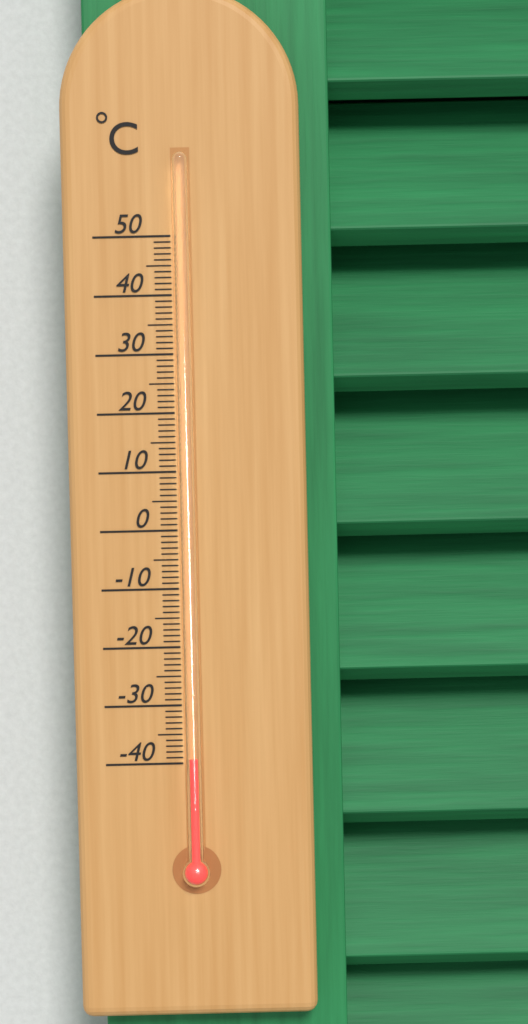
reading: -39 °C
